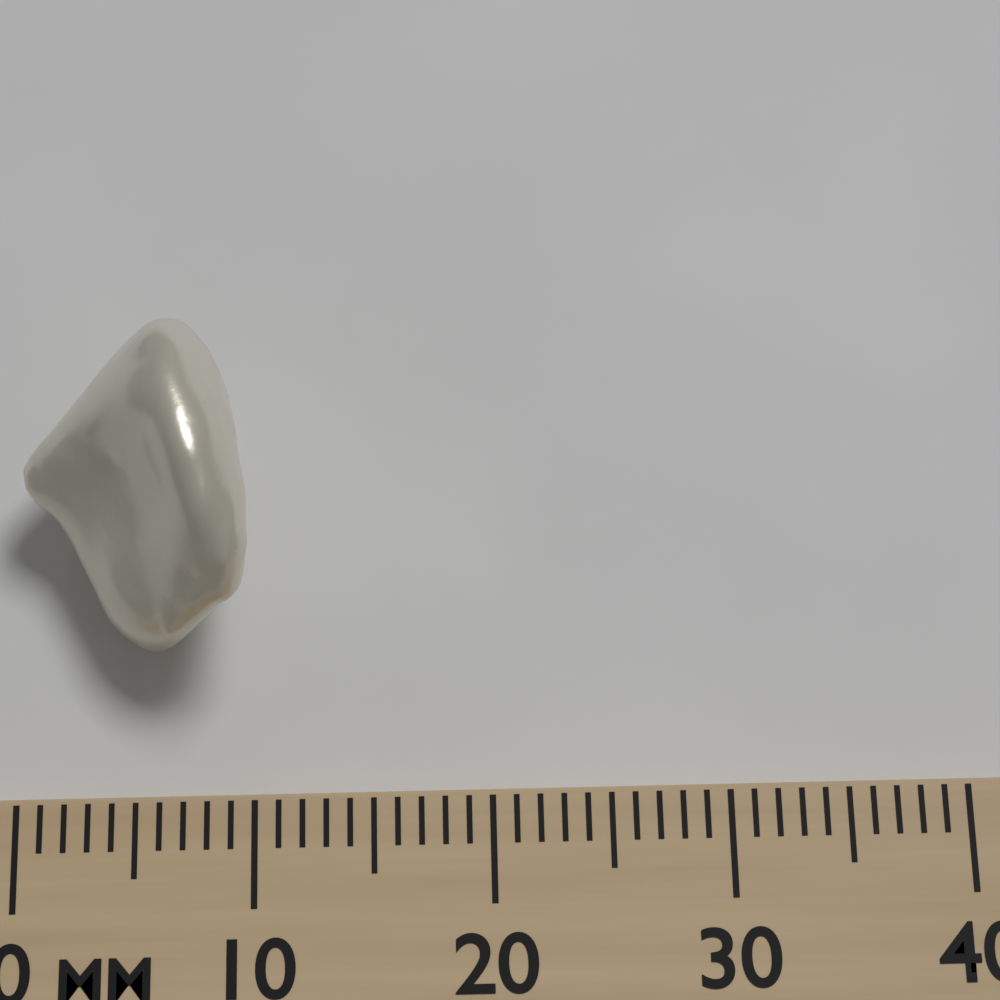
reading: 10 mm
